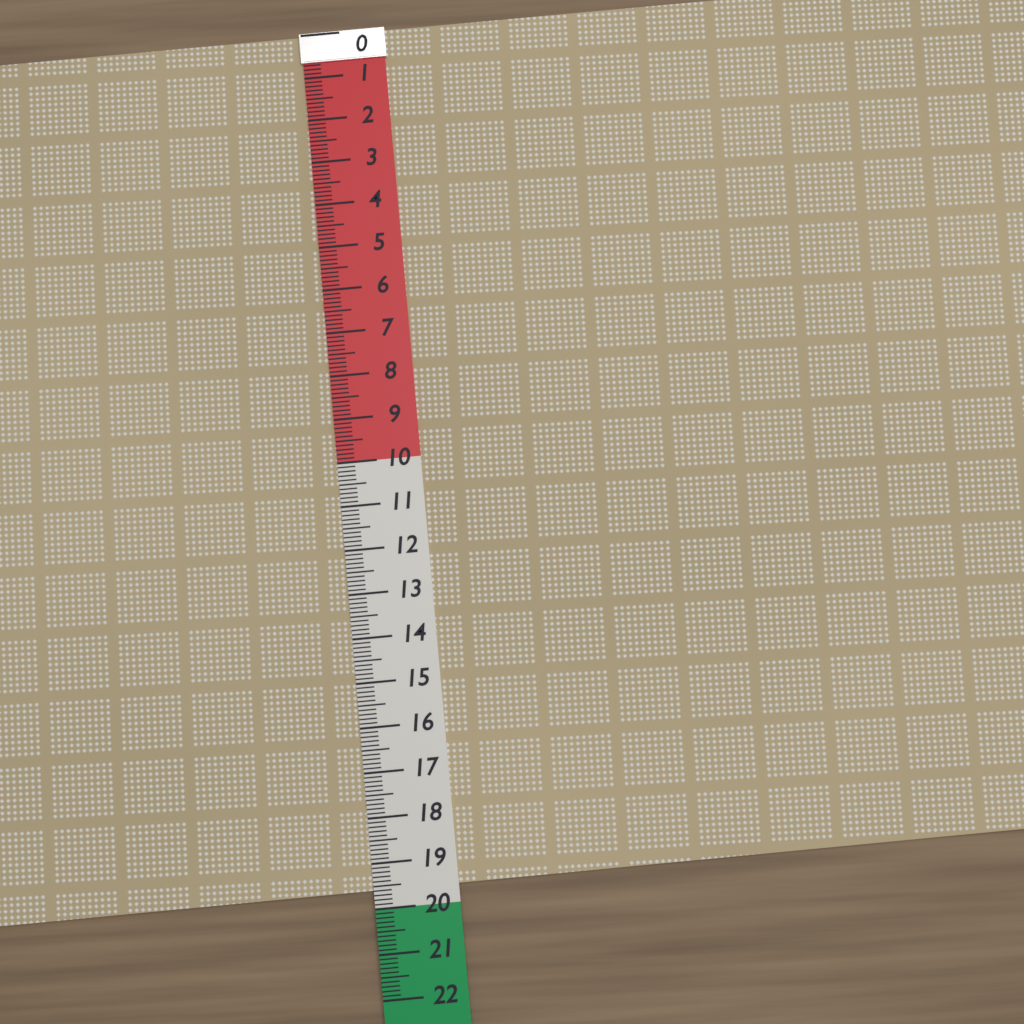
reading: 19.6 (no unit)
